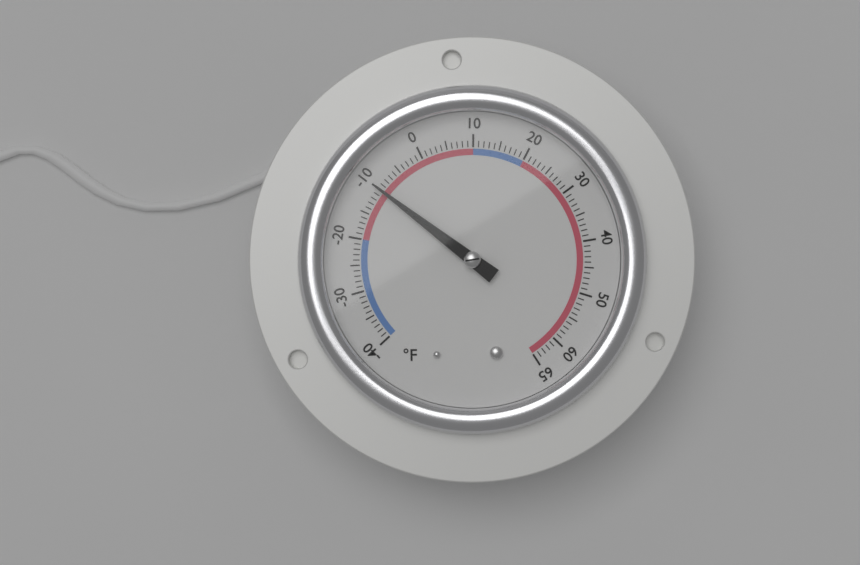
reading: -10 °F
